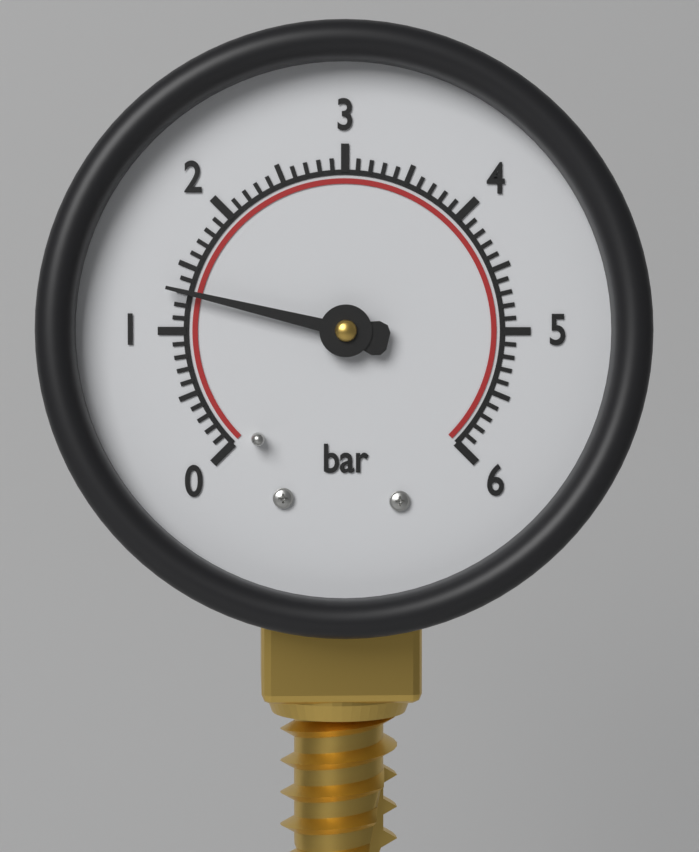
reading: 1.3 bar
